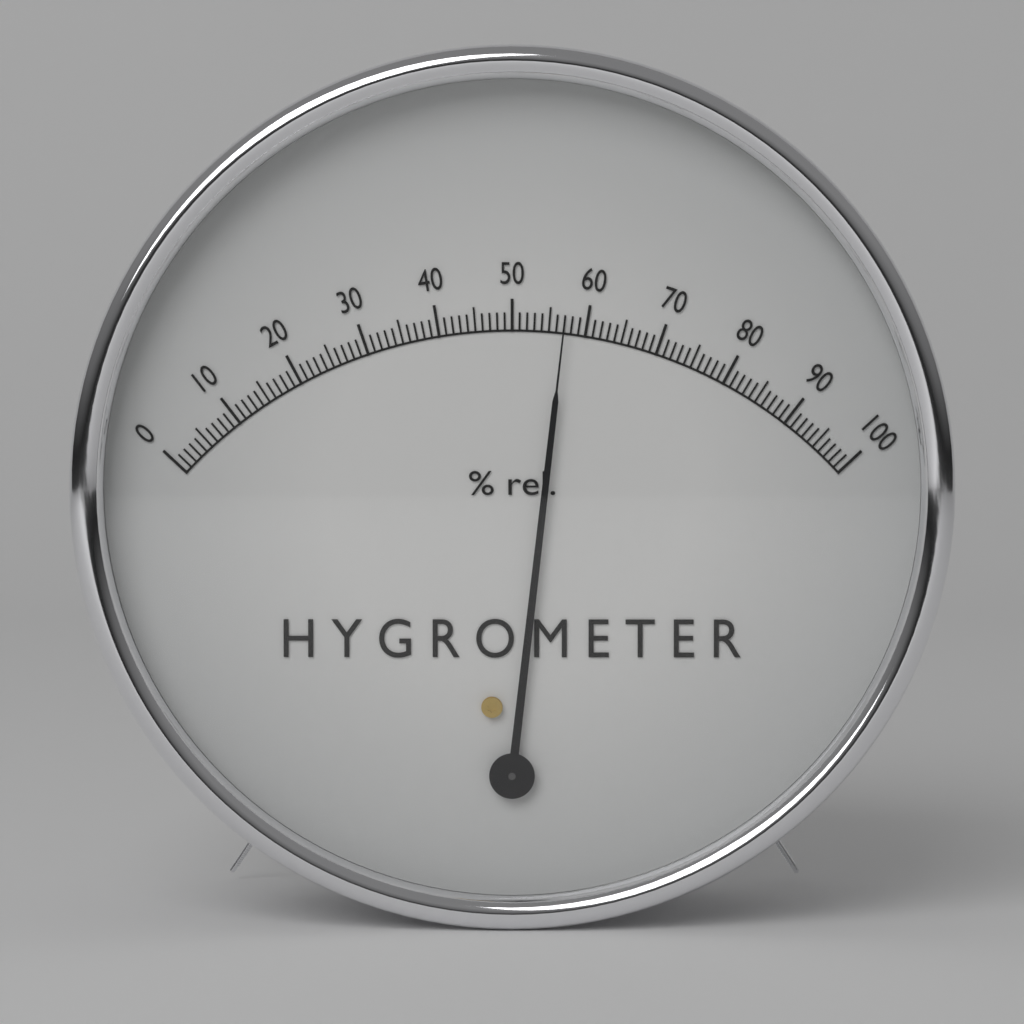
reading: 57 %
